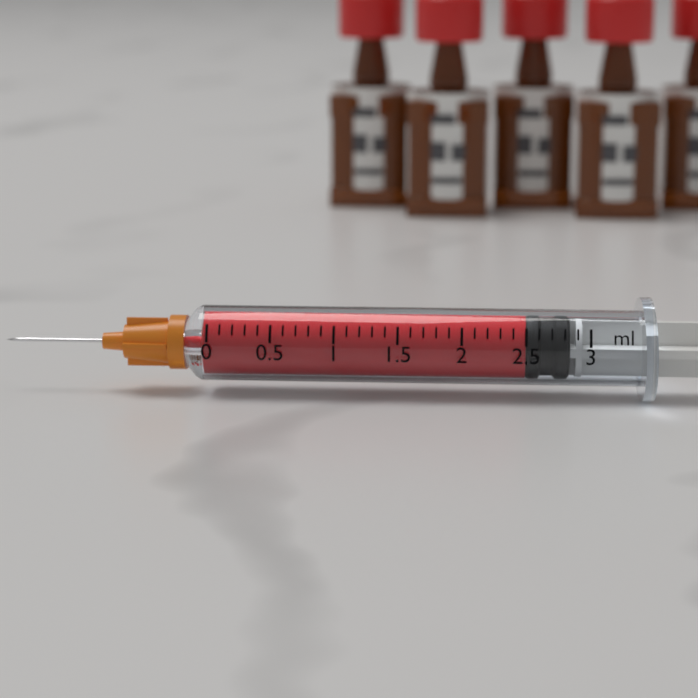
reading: 2.5 ml
